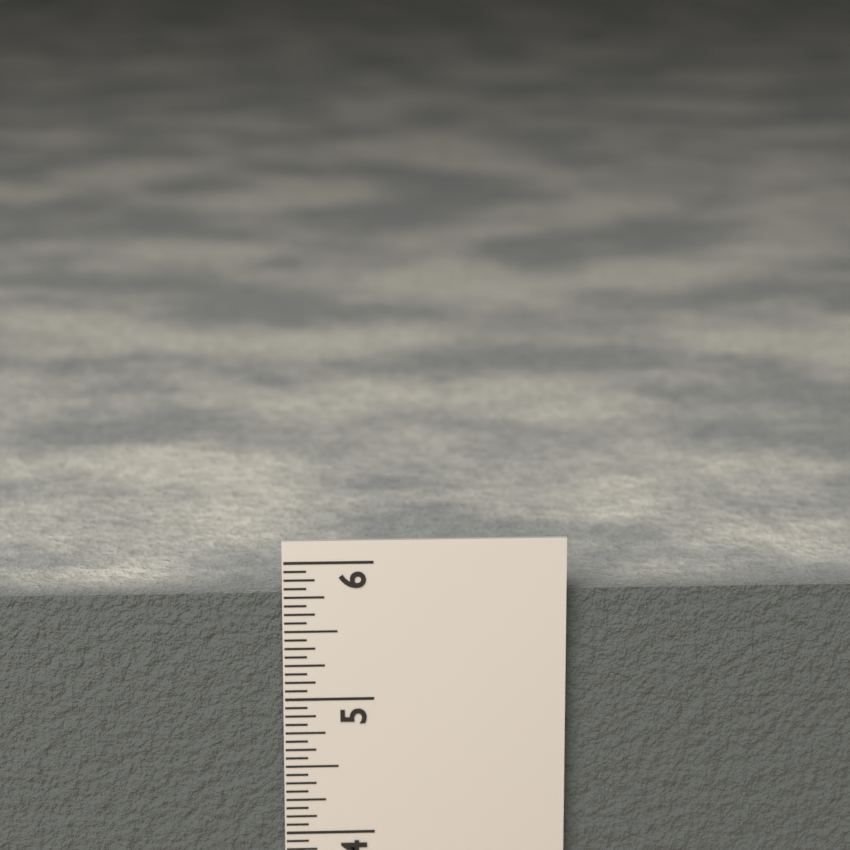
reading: 5.7500 in
